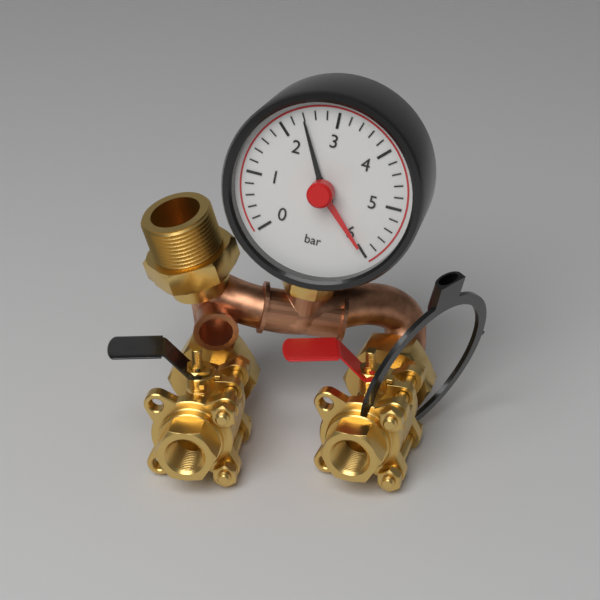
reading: 2.4 bar
